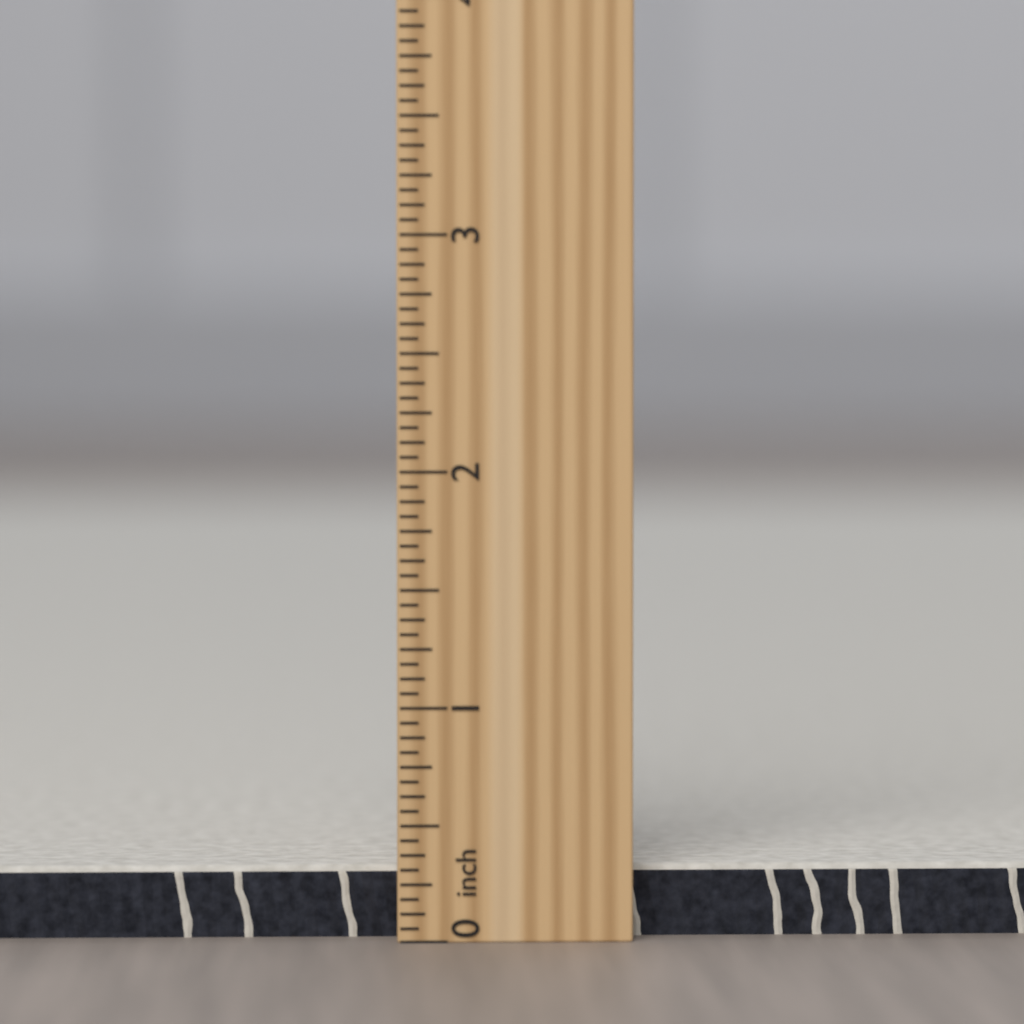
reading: 0.3125 inch
